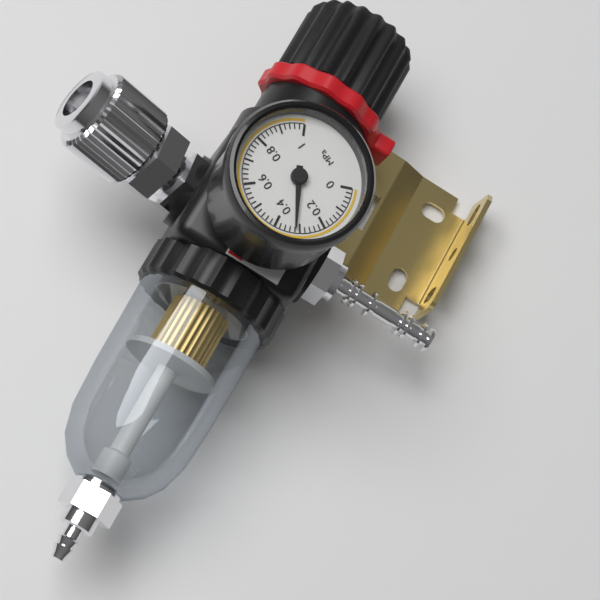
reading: 0.32 MPa
